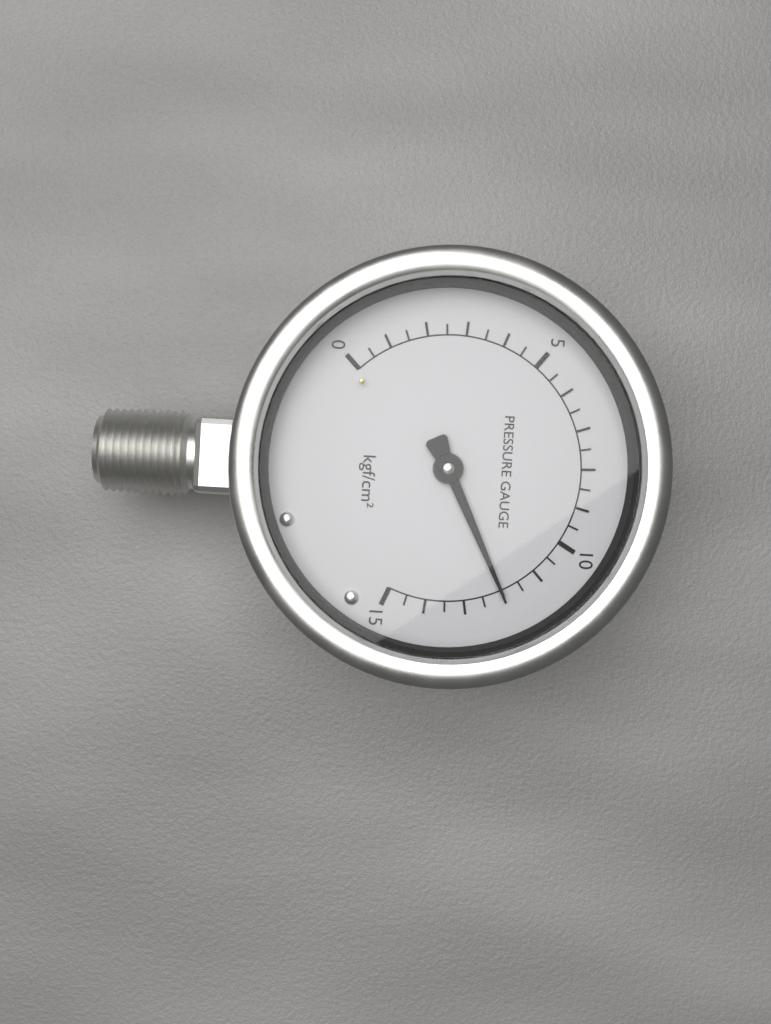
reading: 12.0 kgf/cm²
